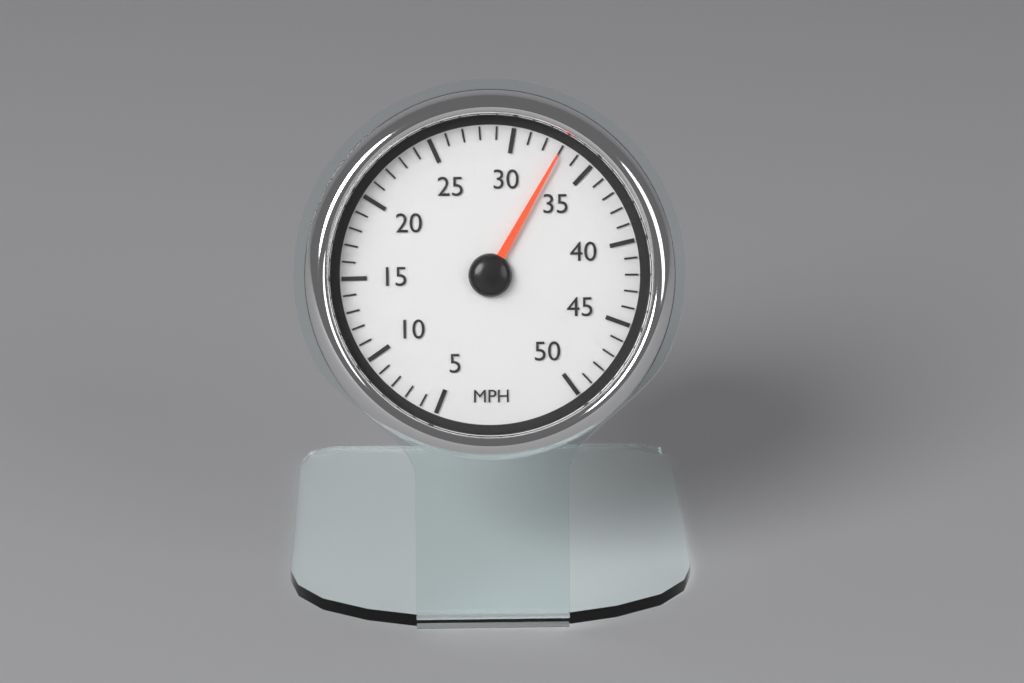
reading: 33 MPH
